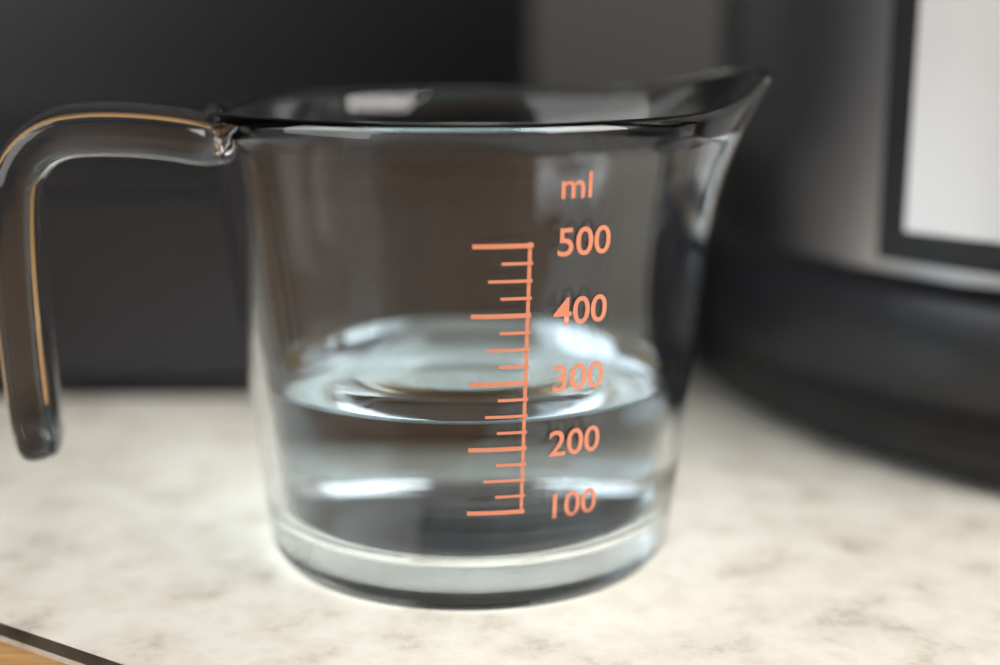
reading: 240 ml
